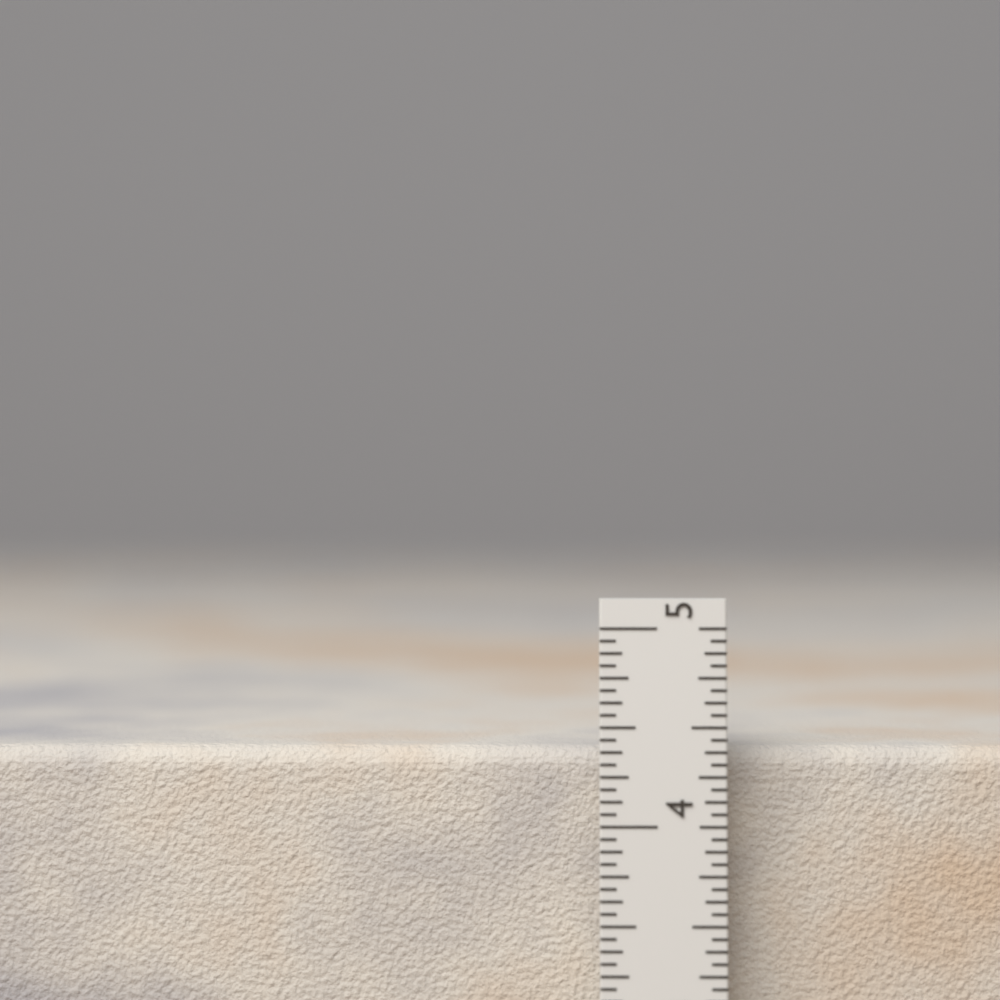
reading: 4.3750 in
